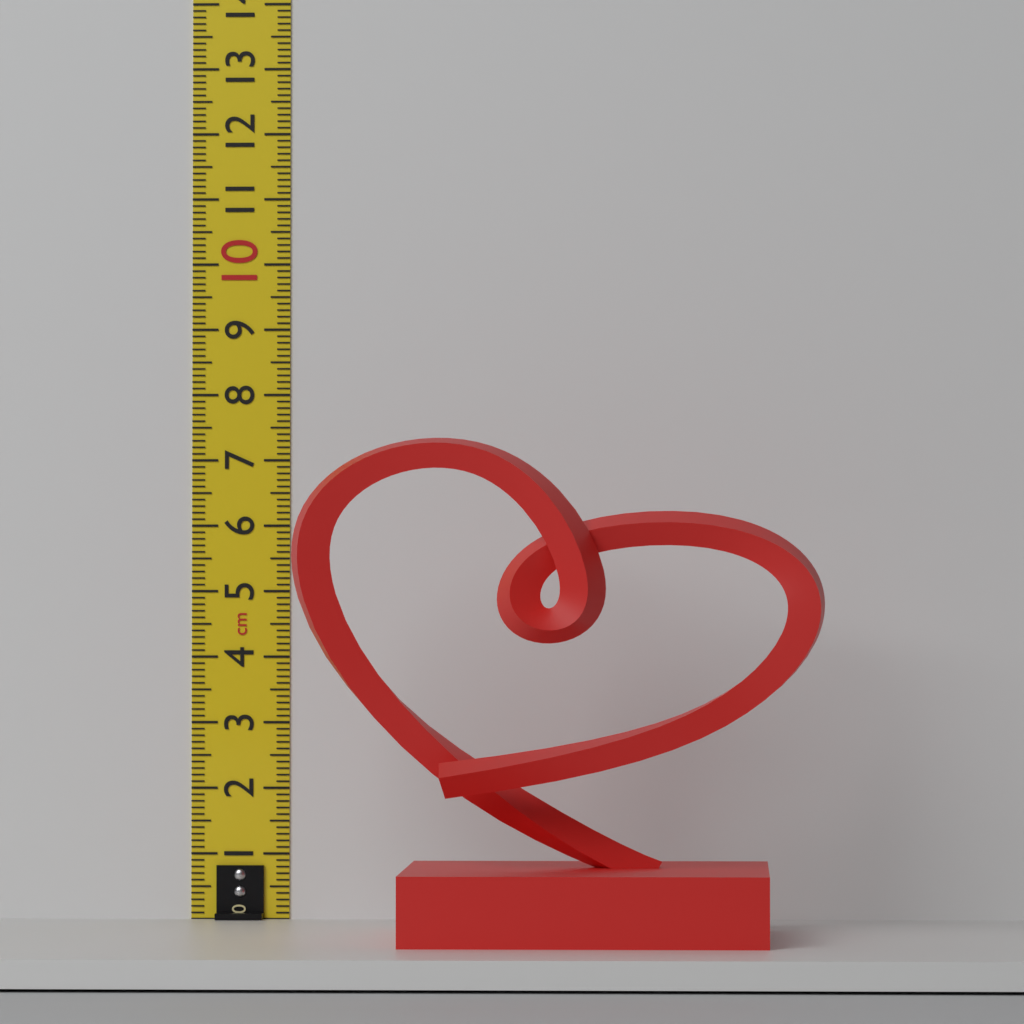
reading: 7.2 cm
